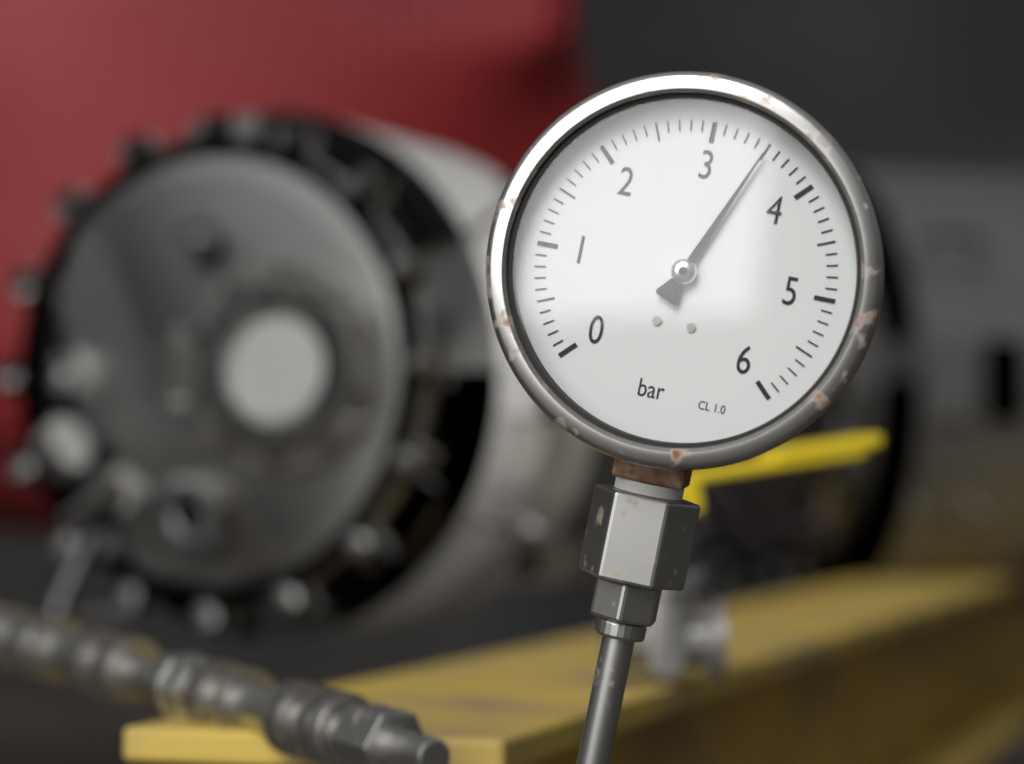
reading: 3.5 bar
